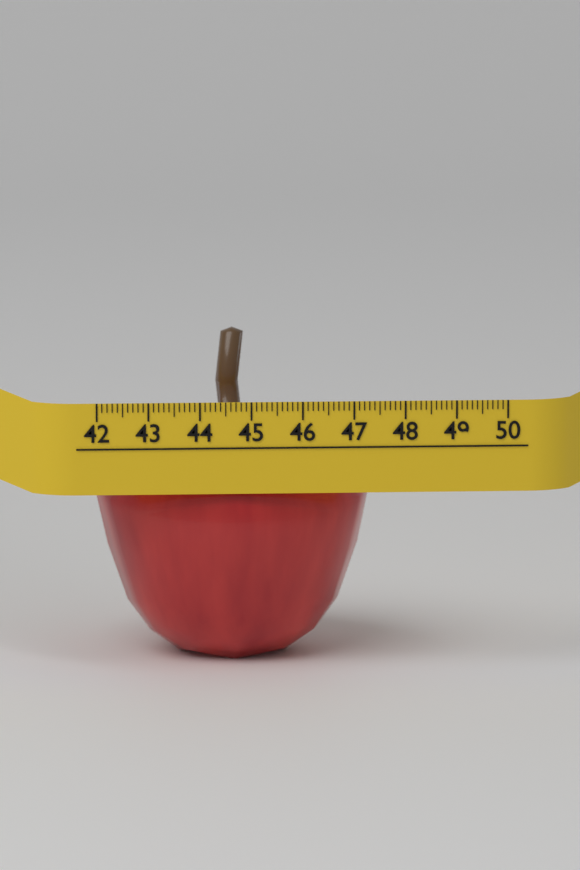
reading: 47.5 (no unit)
